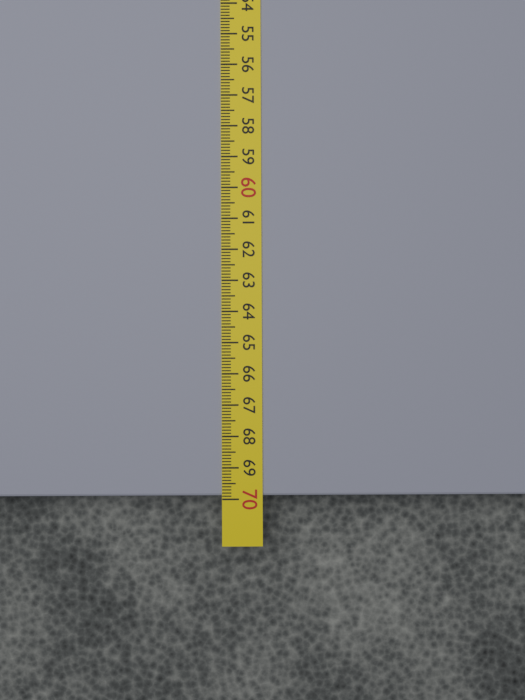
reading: 69.9 cm
